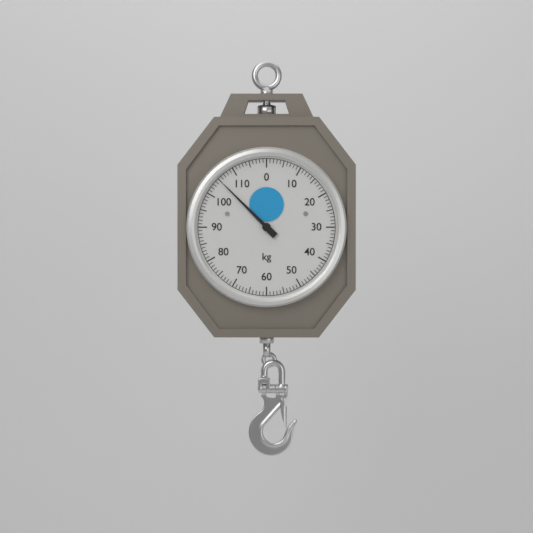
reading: 105 kg
